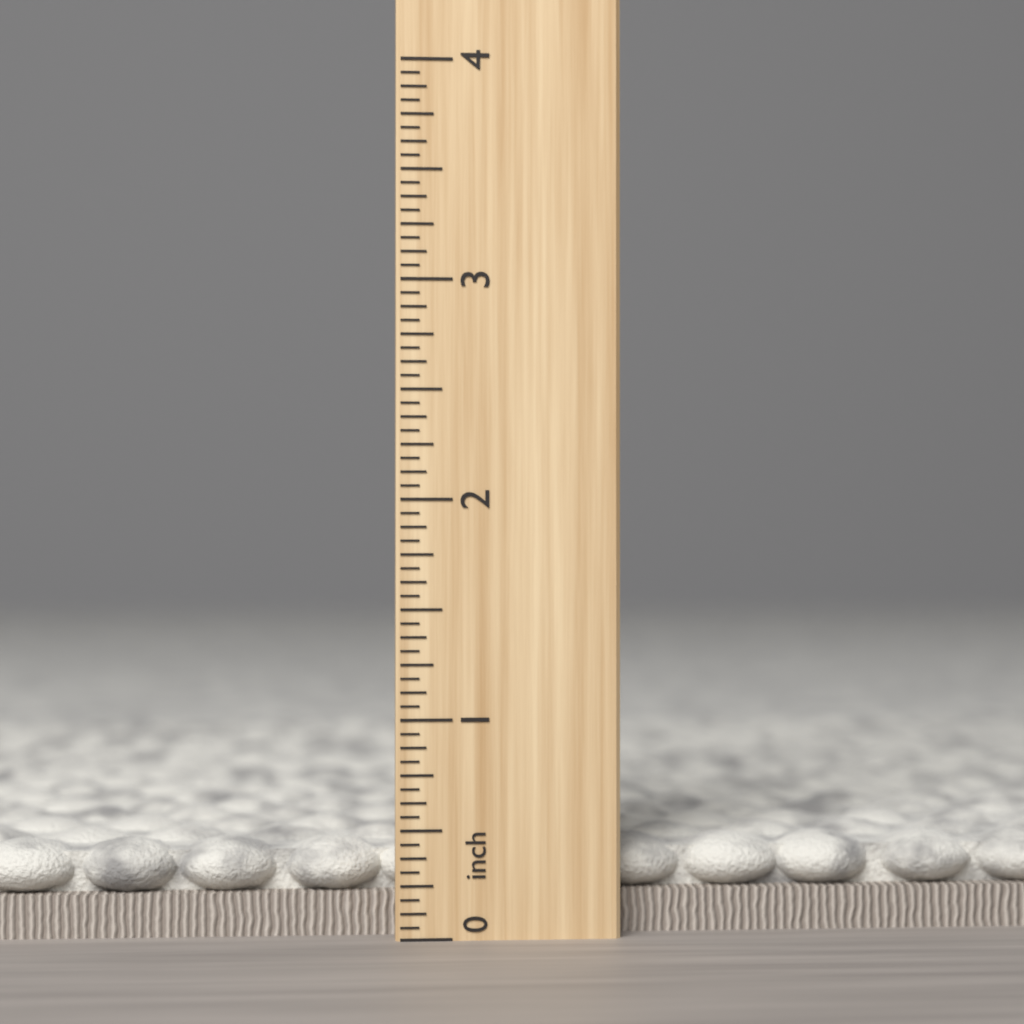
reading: 0.4375 inch
